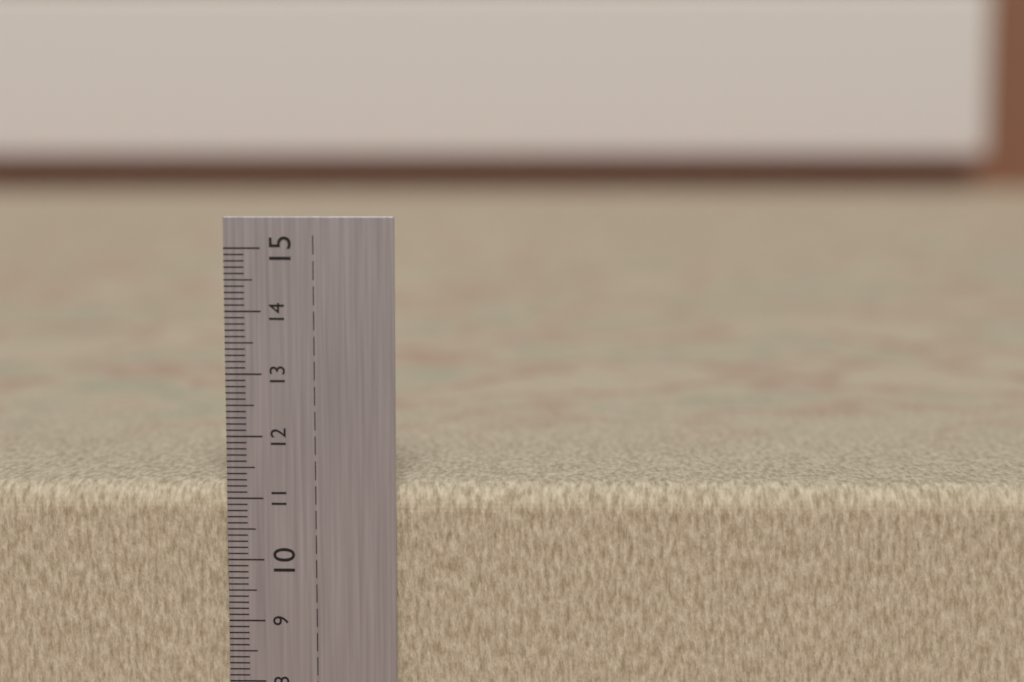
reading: 11.2 cm
